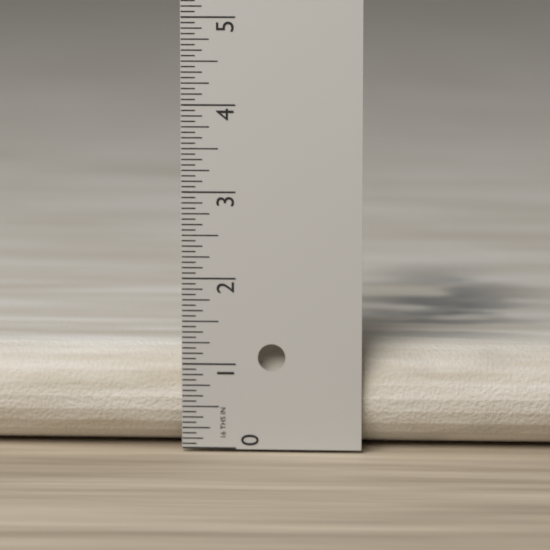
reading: 1.1875 in
